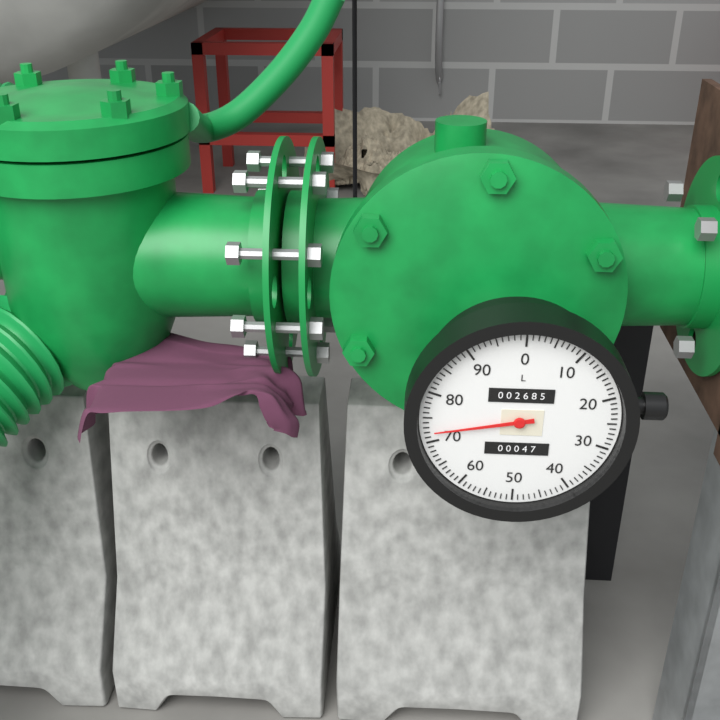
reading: 72 L
